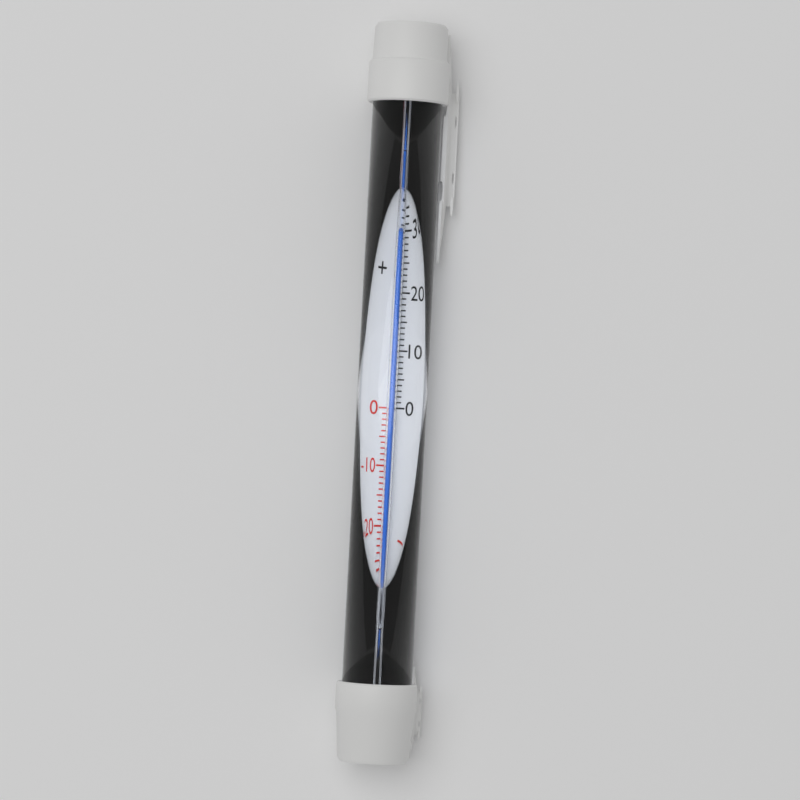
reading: 31 °C
